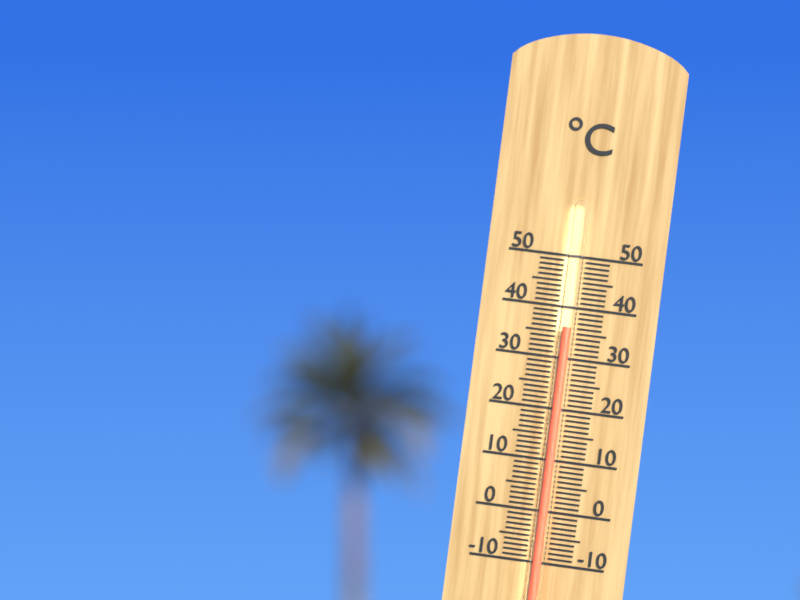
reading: 36 °C
